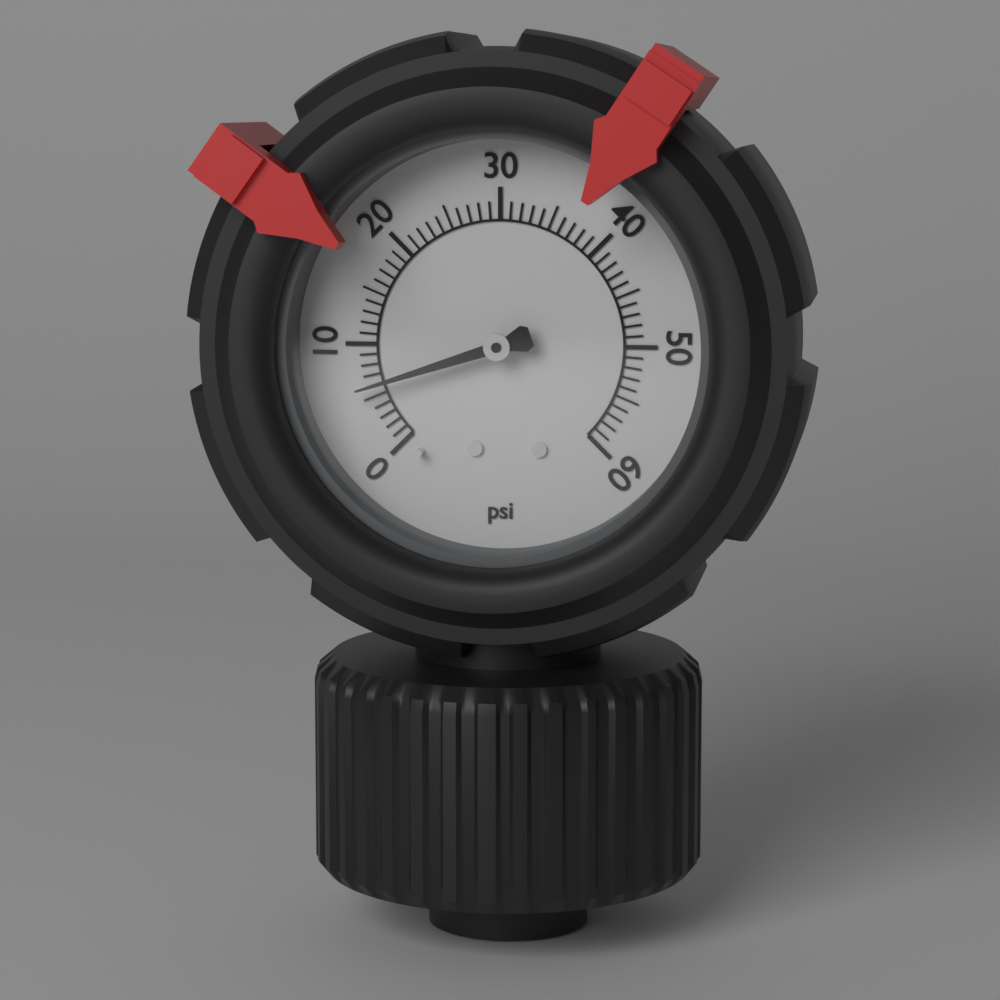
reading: 6 psi
